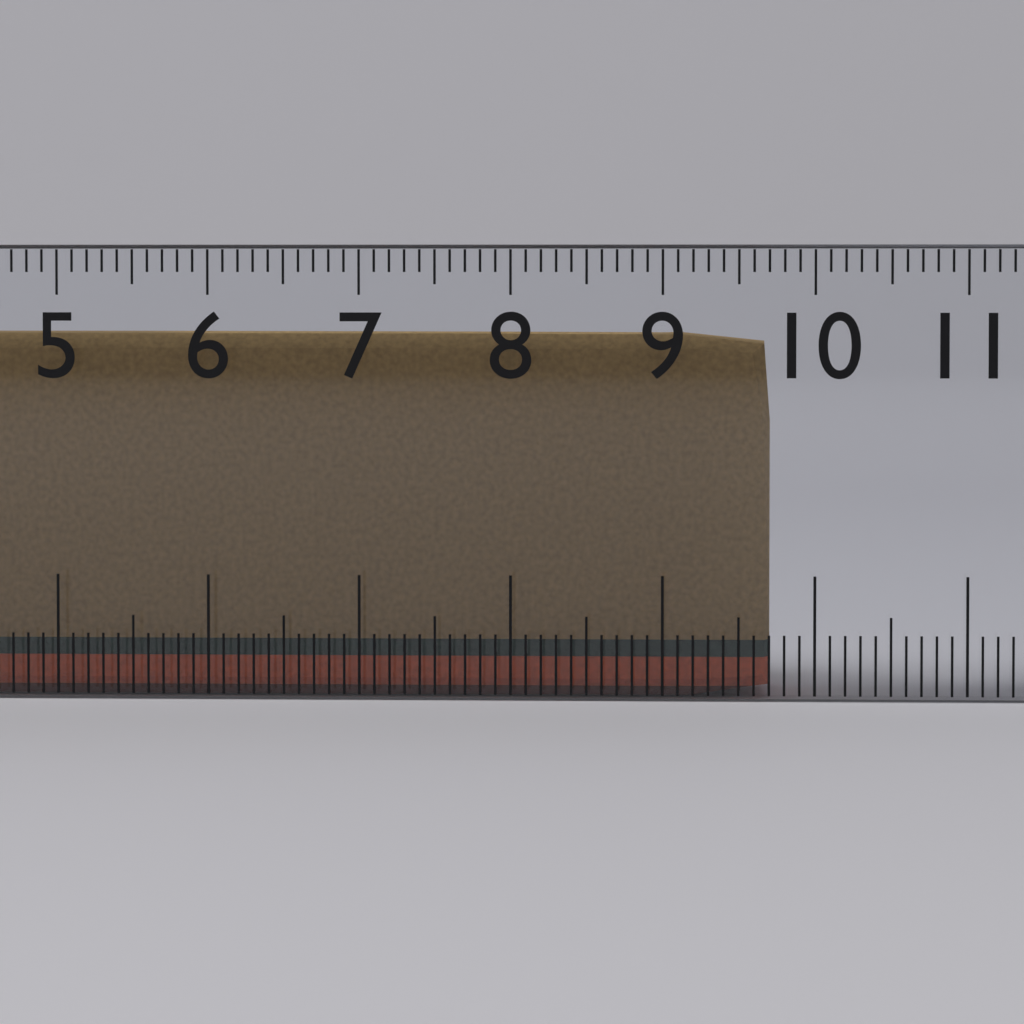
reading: 9.7 cm
